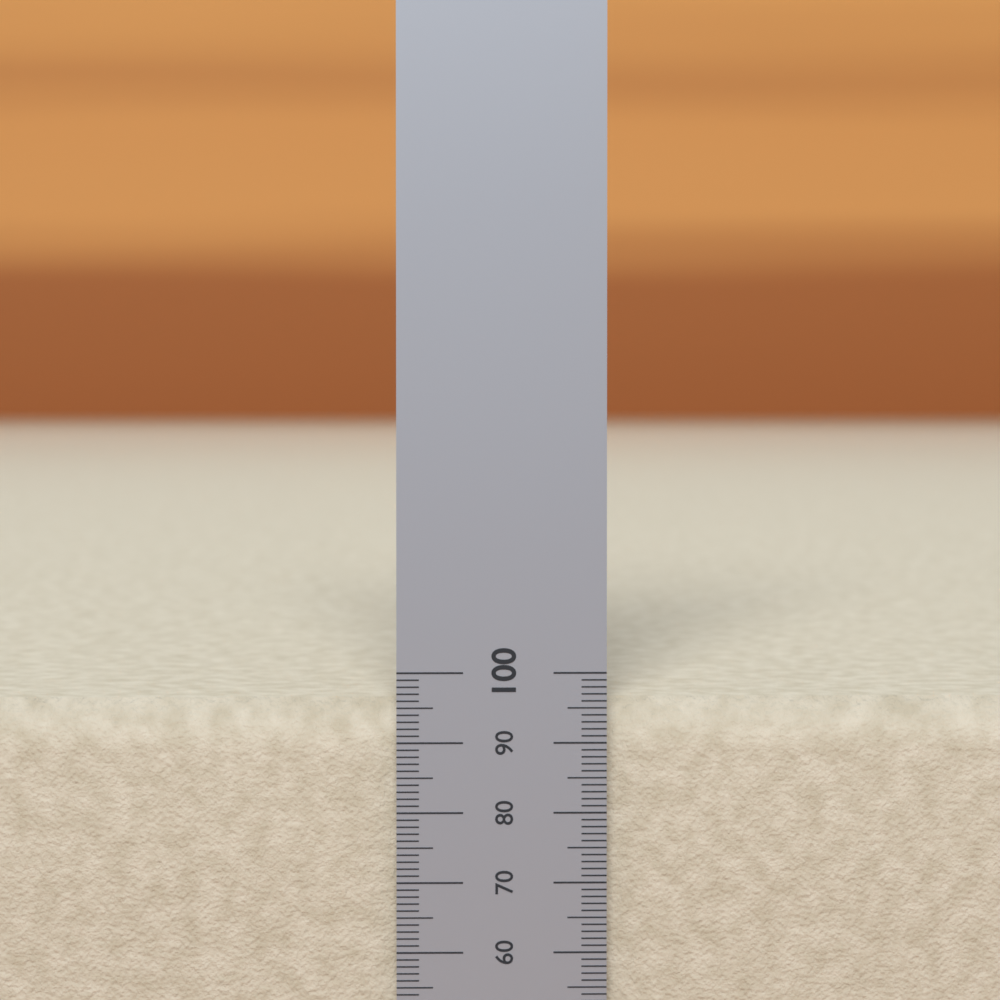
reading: 96 (no unit)
